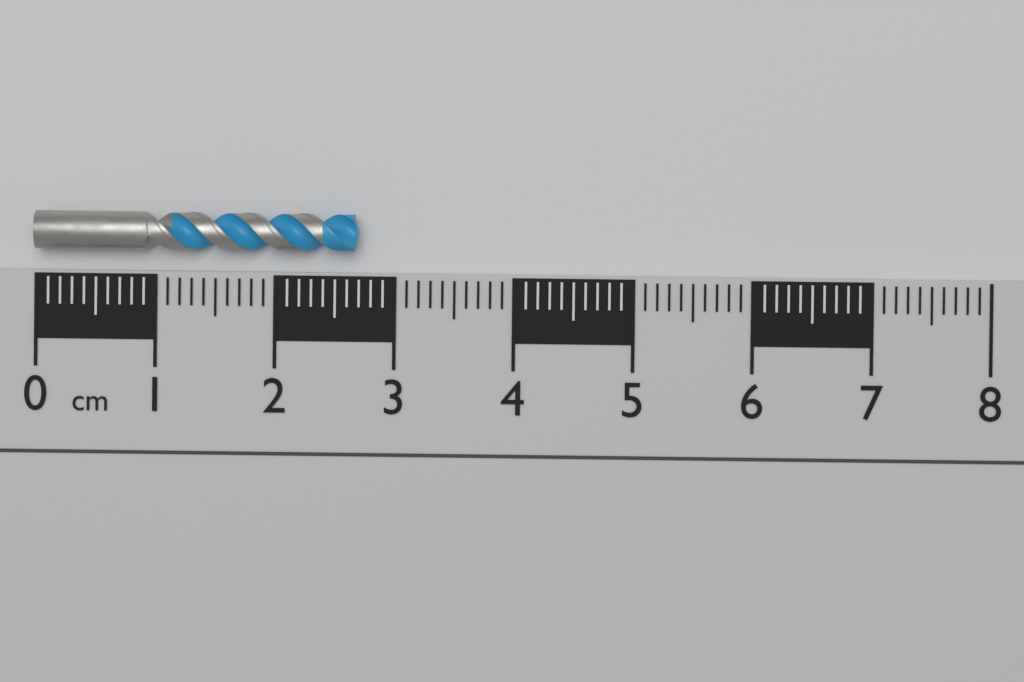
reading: 2.7 cm
